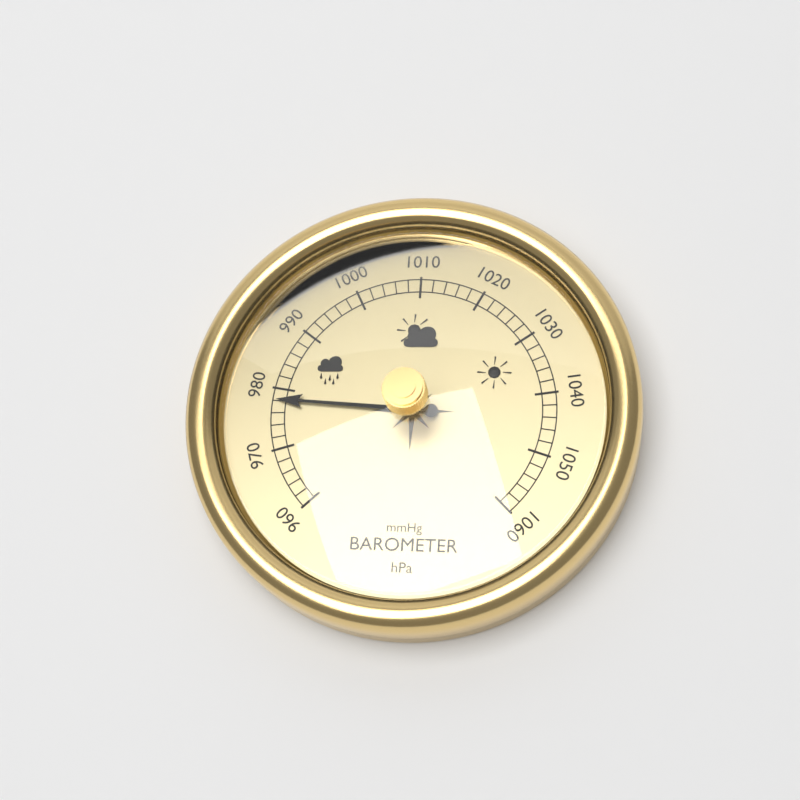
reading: 978 hPa
